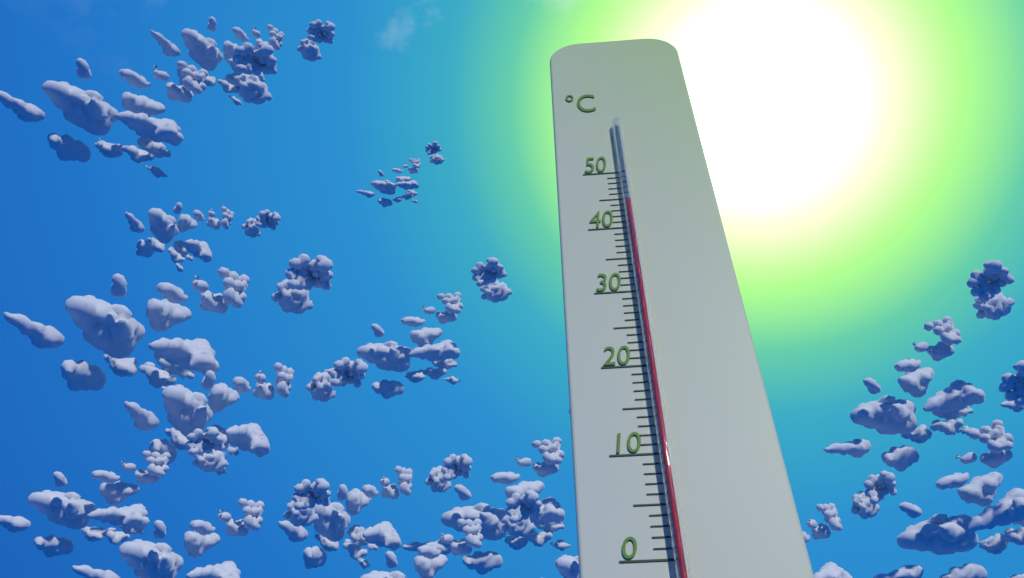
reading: 44 °C
